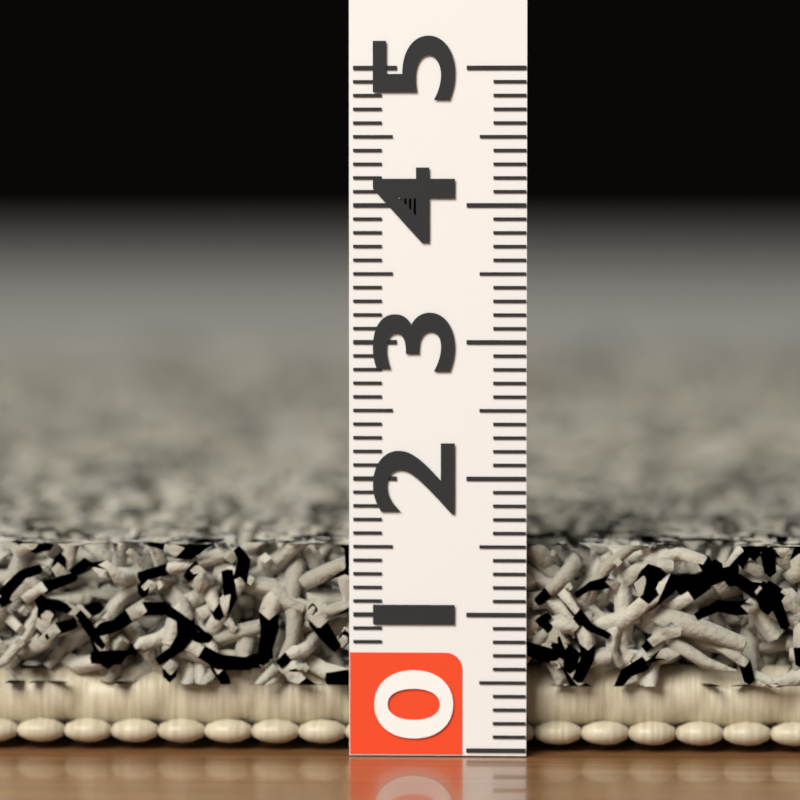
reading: 1.5 (no unit)
